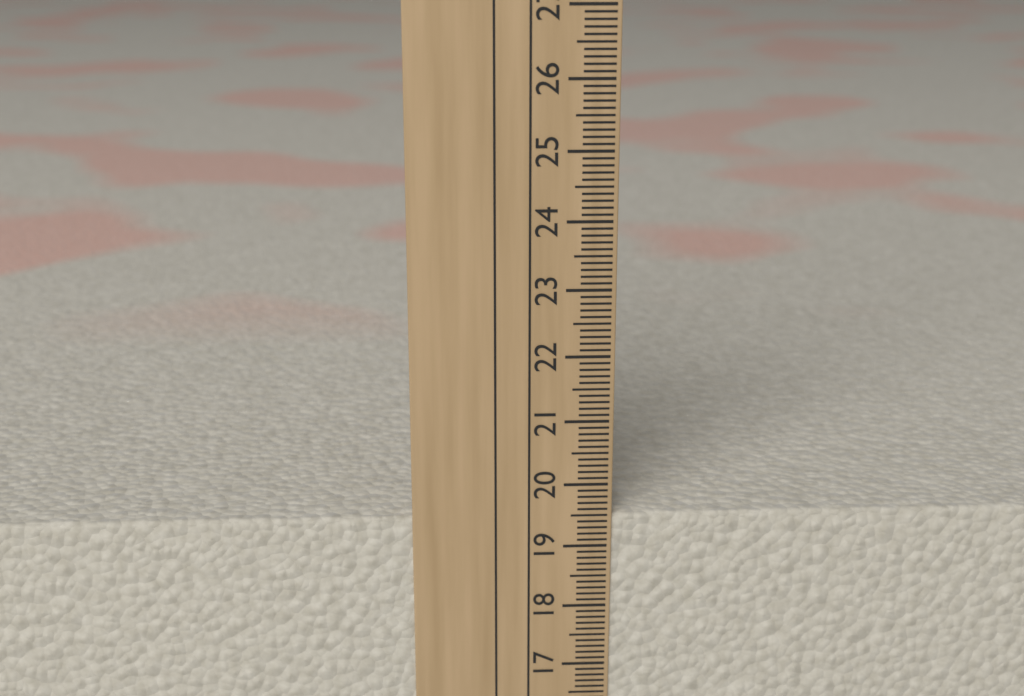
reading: 19.5 cm
